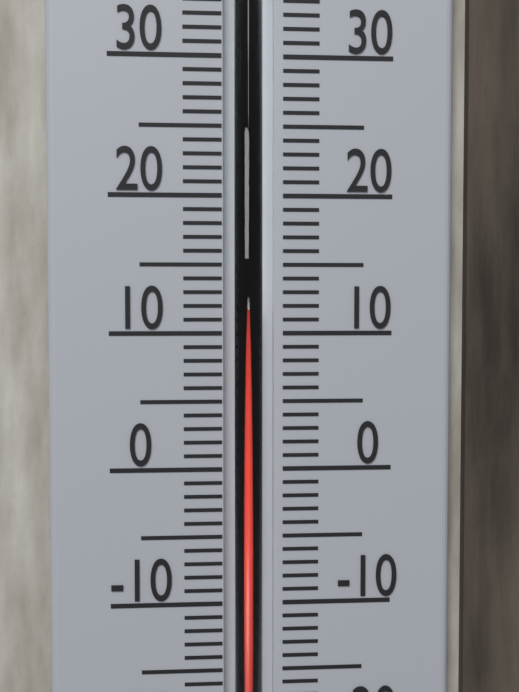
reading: 12 °C
